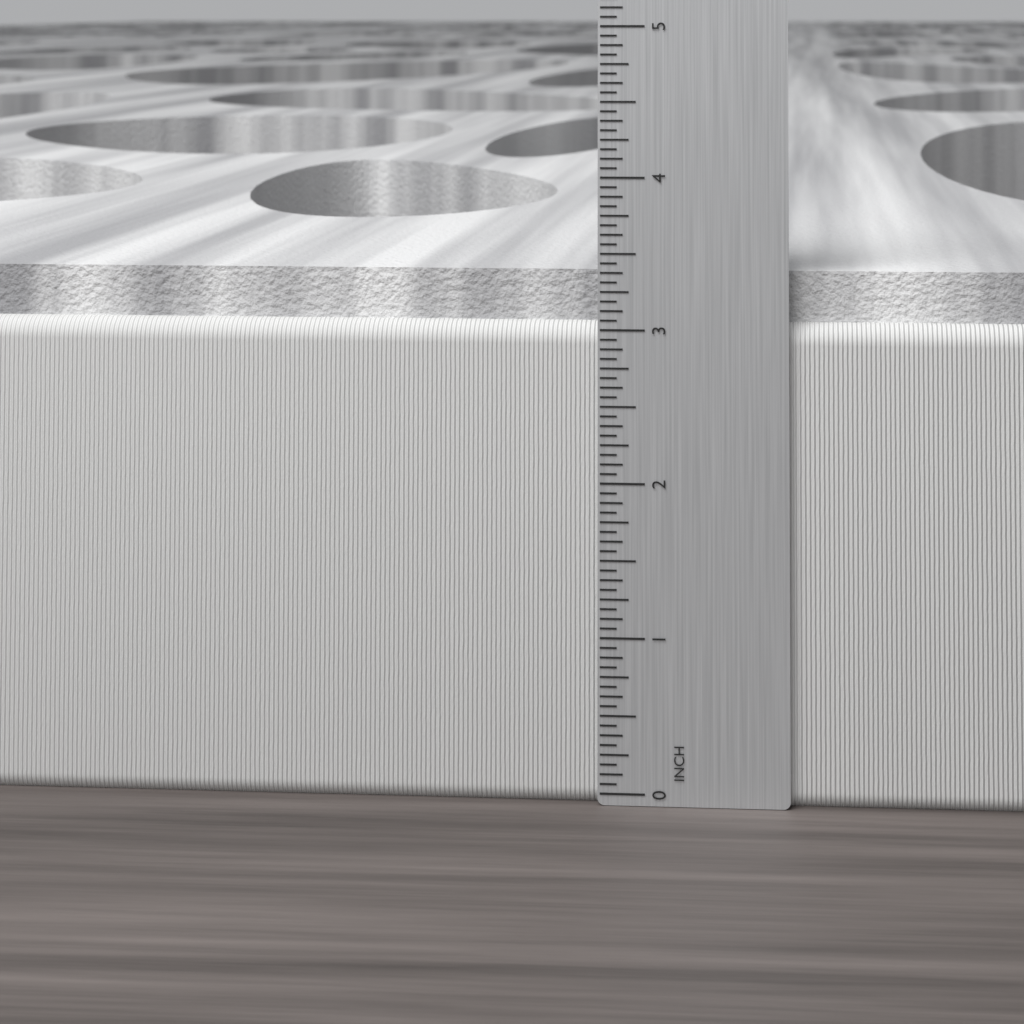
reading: 3.3750 in
